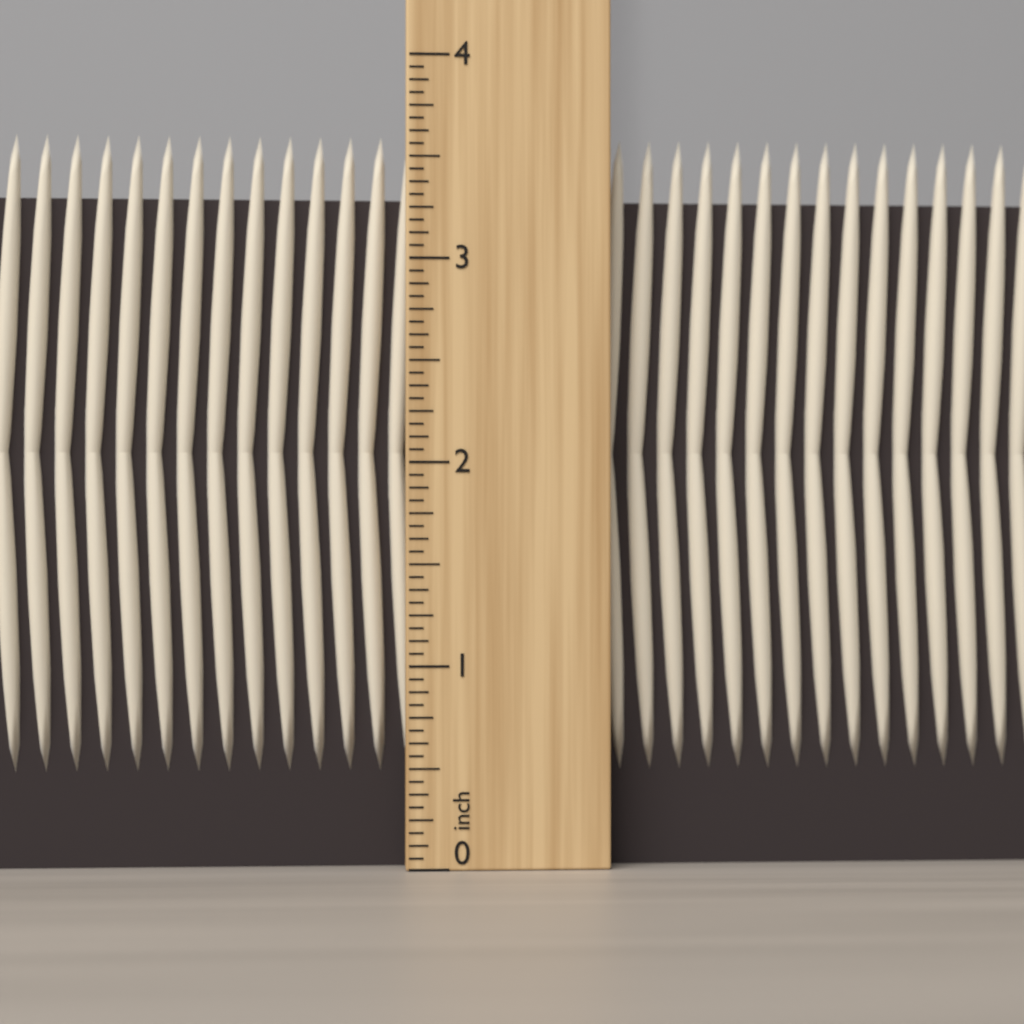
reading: 3.6250 inch
